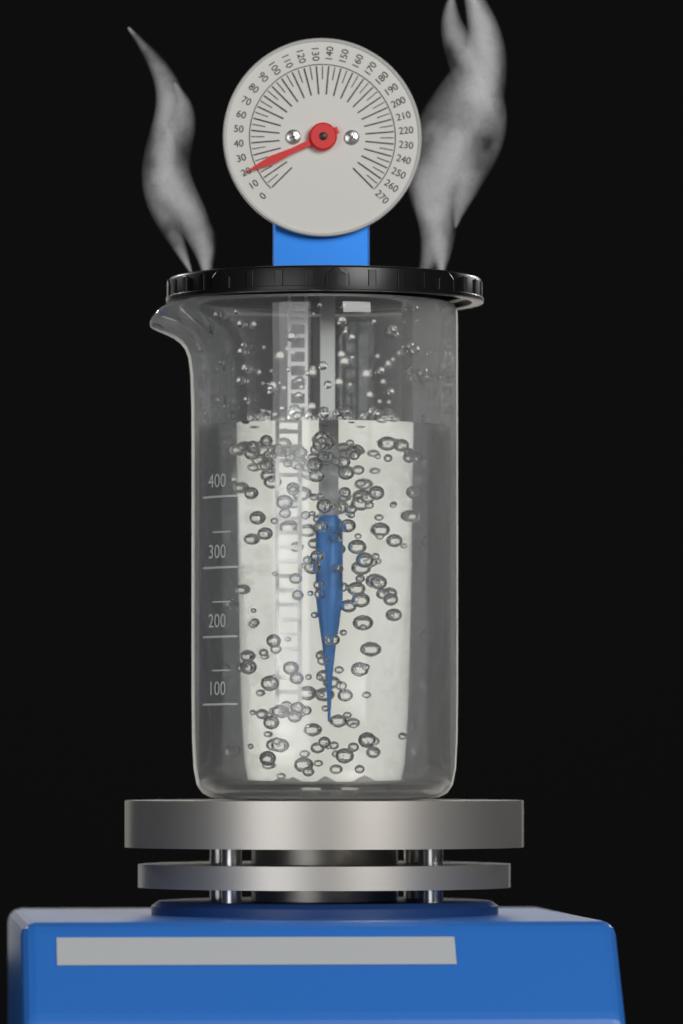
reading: 20 (no unit)
